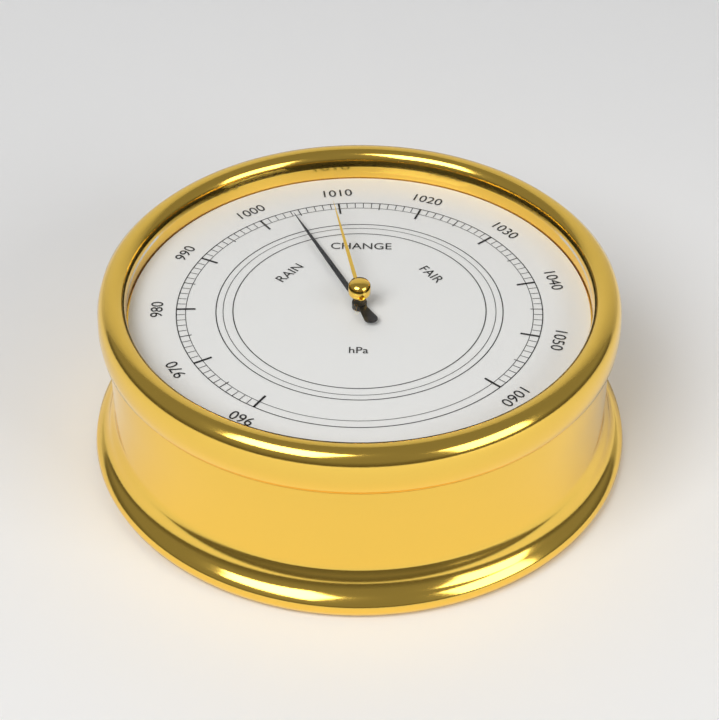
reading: 1004 hPa
